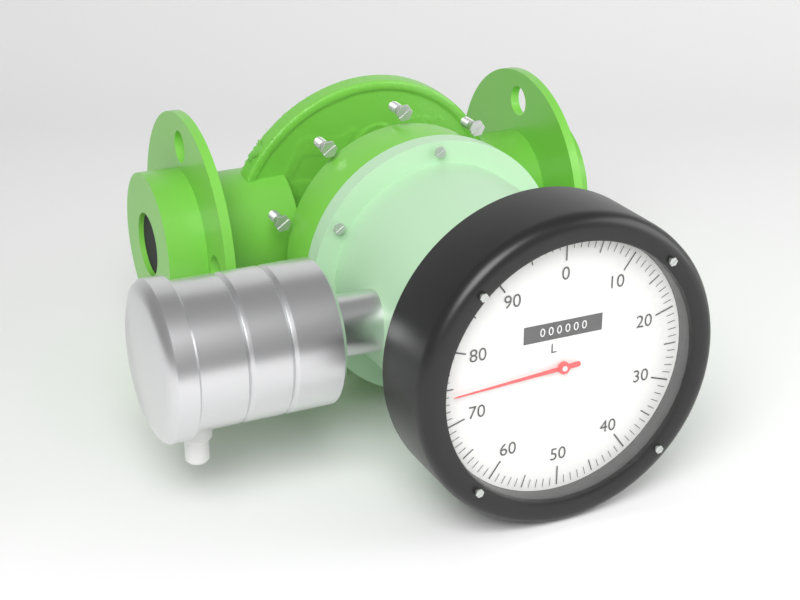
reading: 74 L
